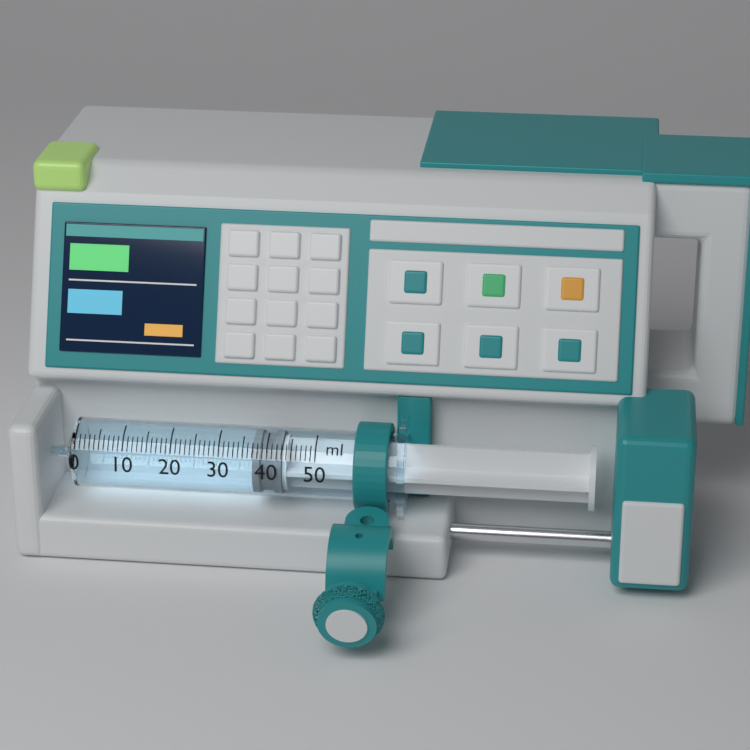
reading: 37 ml
